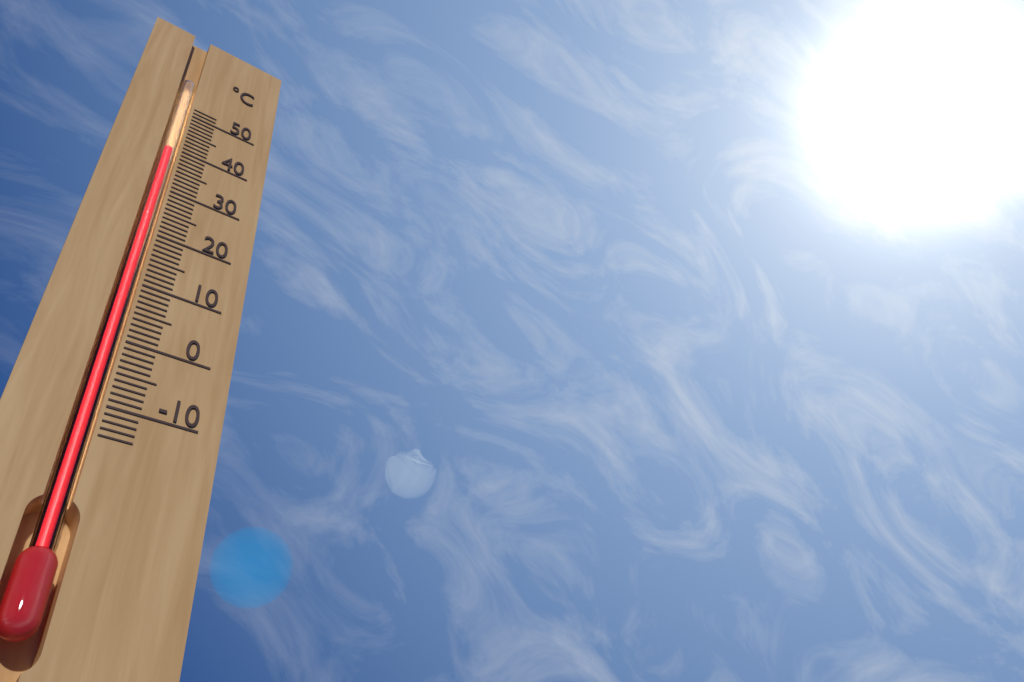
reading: 40 °C
